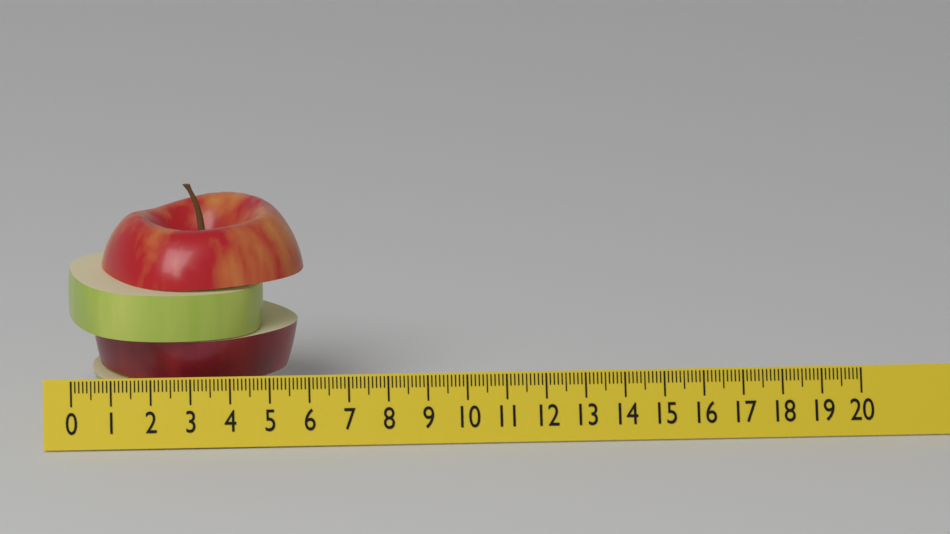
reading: 6.0 (no unit)
